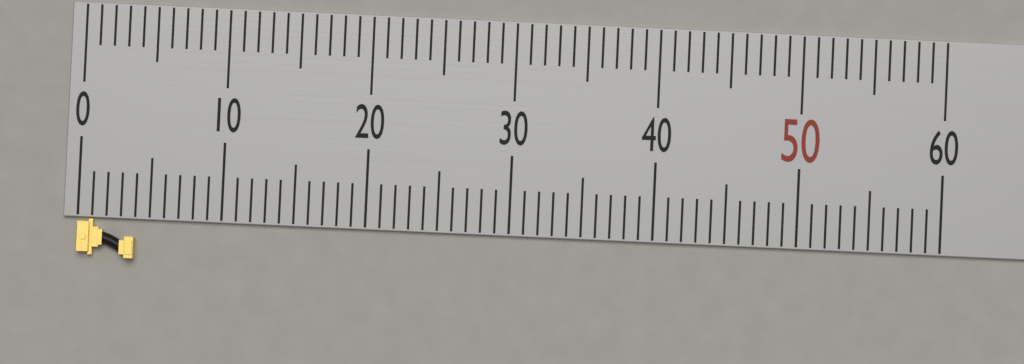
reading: 4 (no unit)
